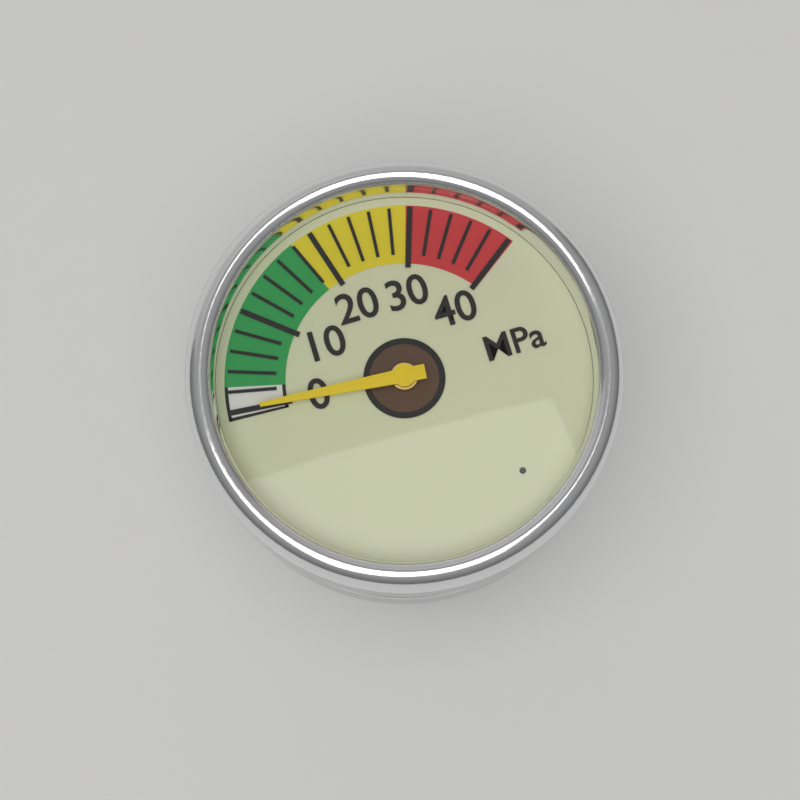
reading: 0 MPa
